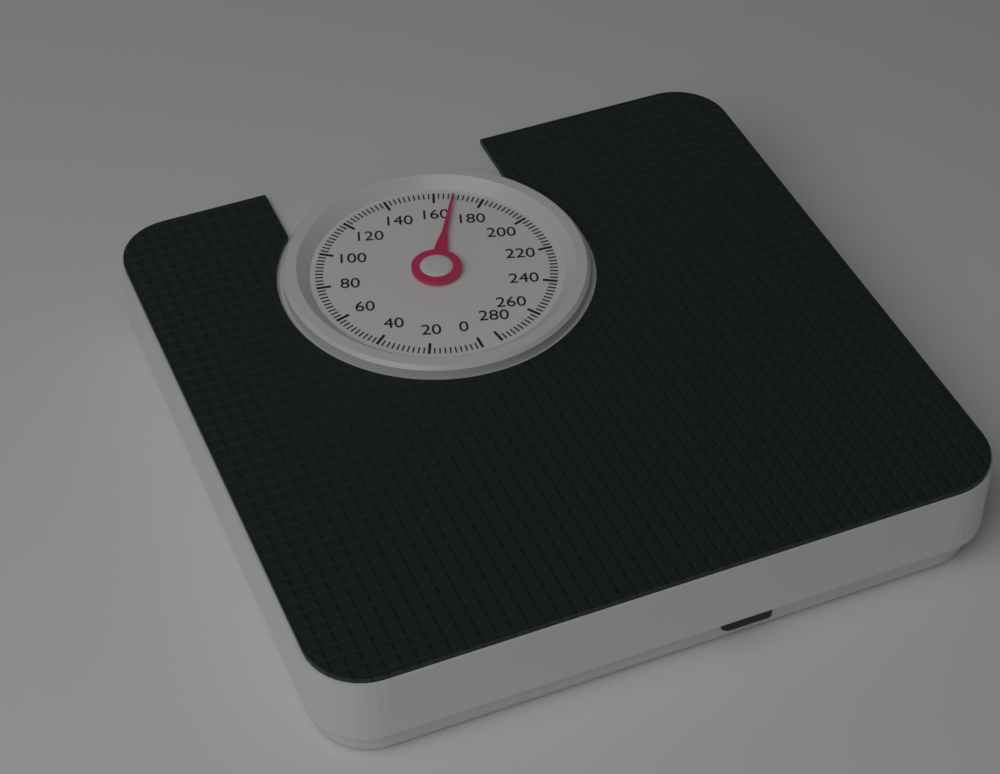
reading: 168 (no unit)
